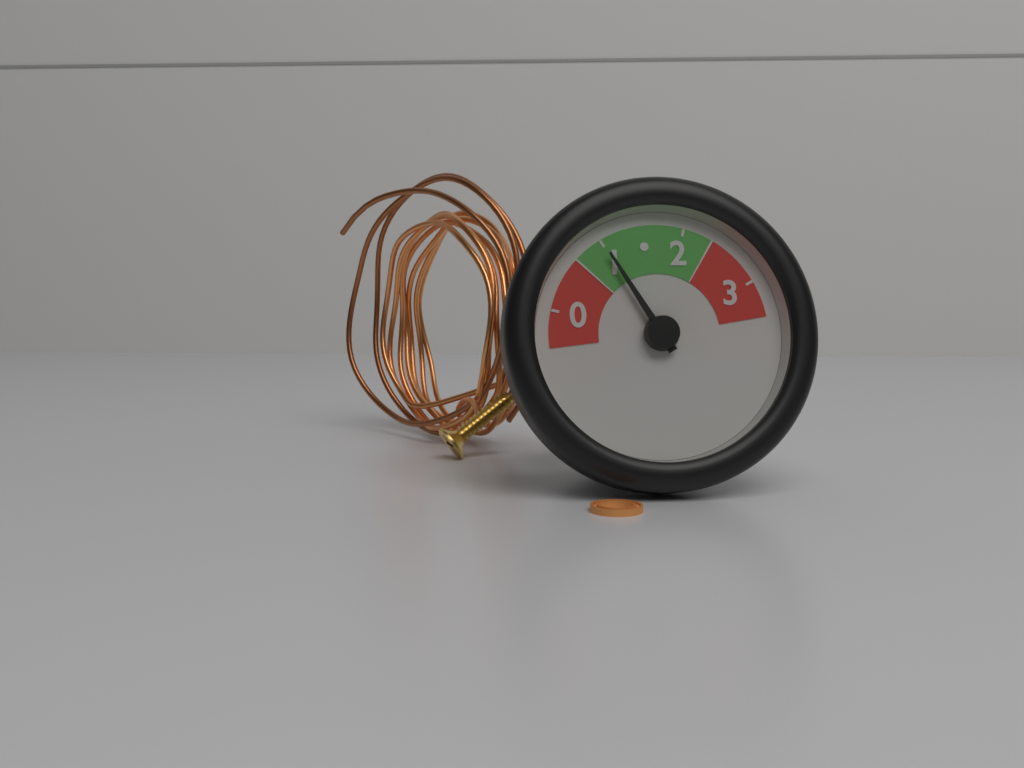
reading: 1 (no unit)
